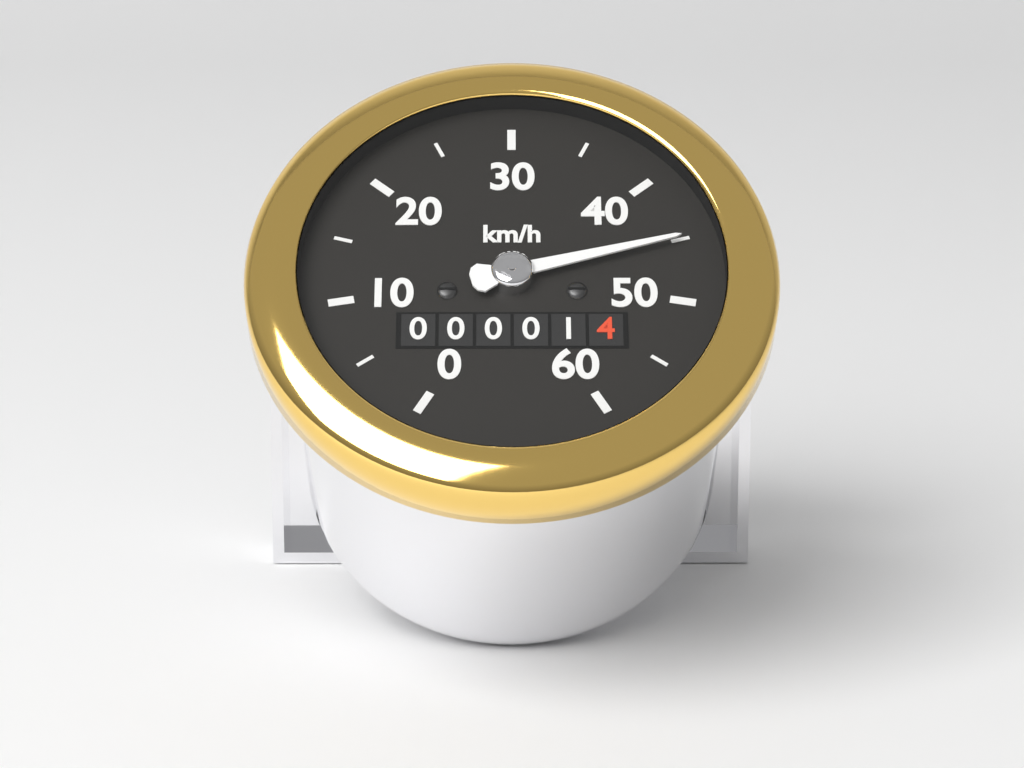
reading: 45 km/h
